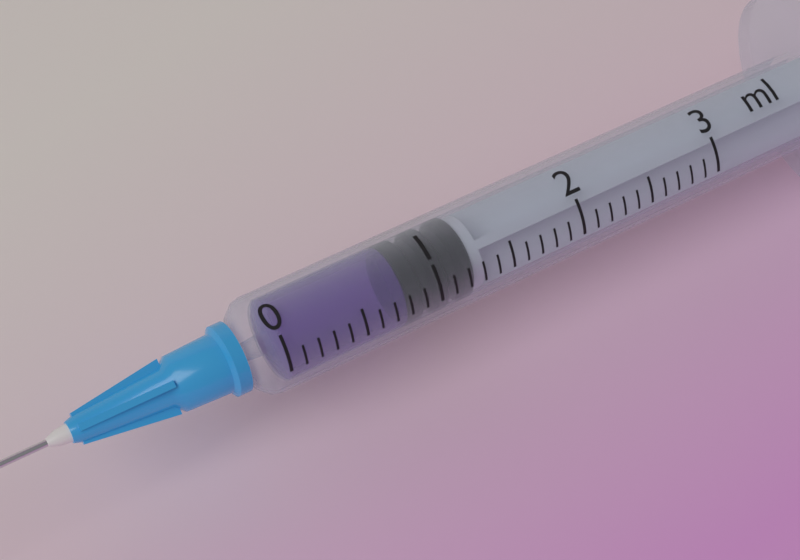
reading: 0.8 ml
